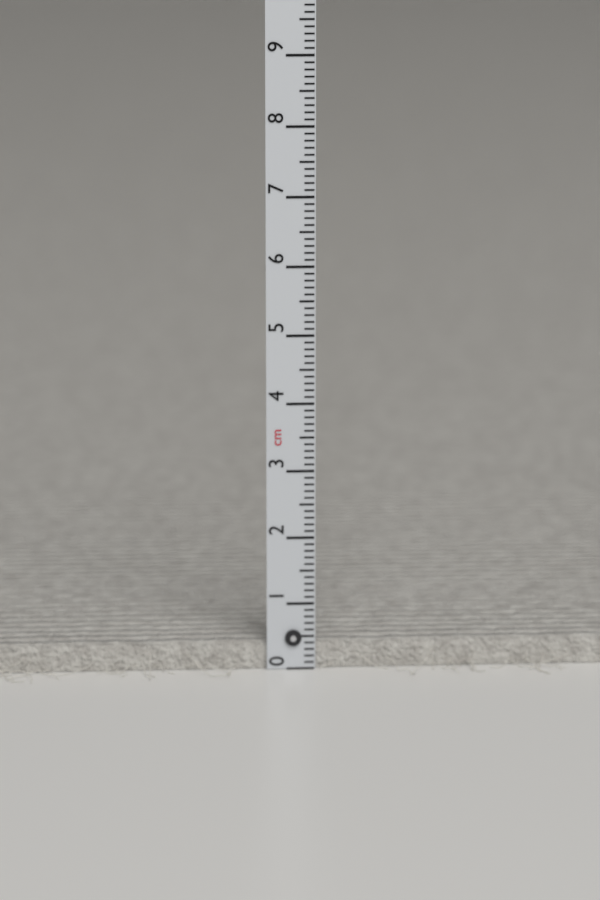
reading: 0.4 cm
